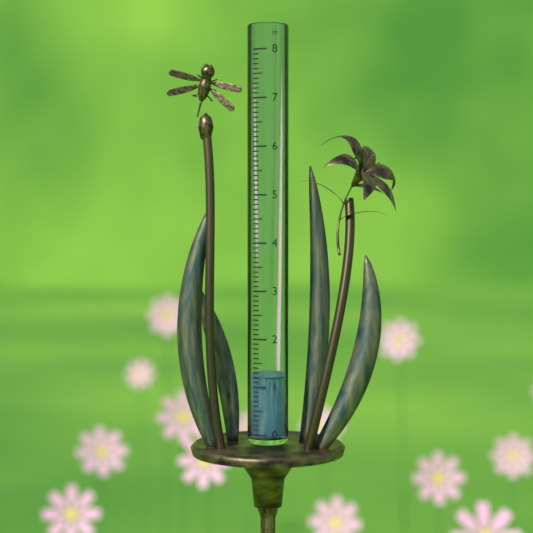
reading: 1.2 in
